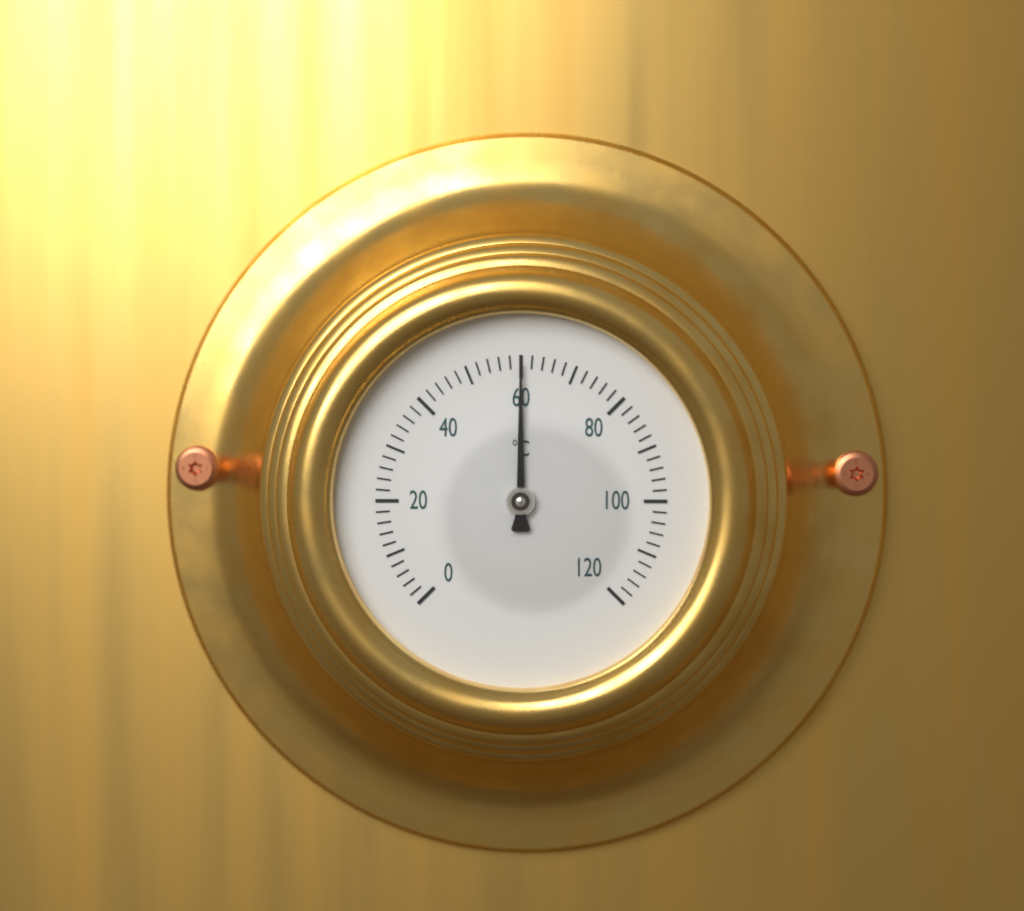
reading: 60 °C
